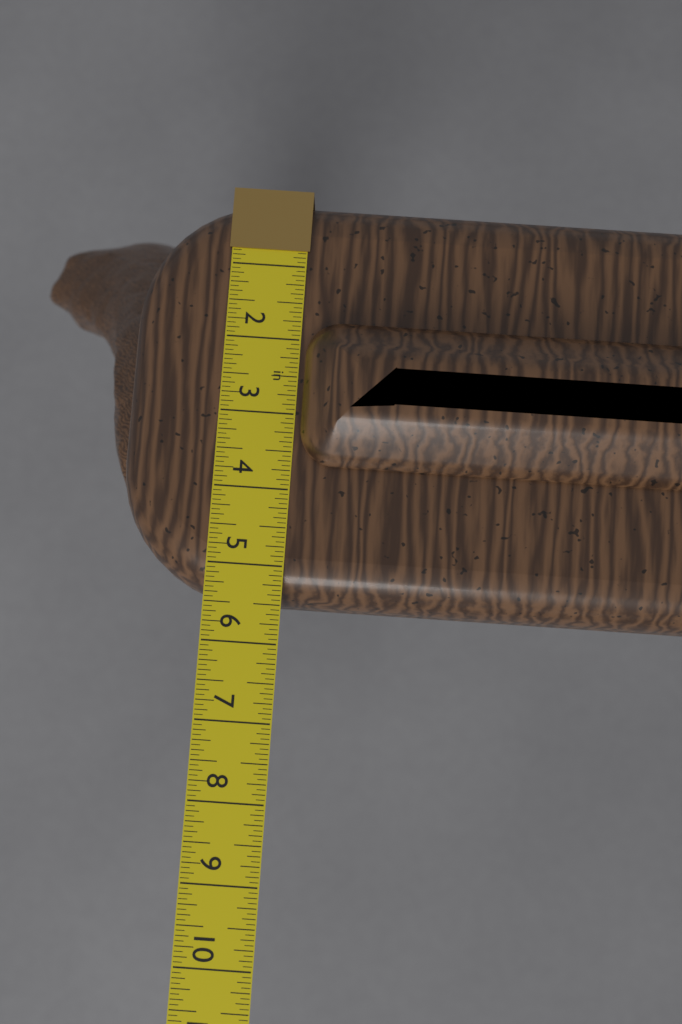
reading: 5.4375 in
